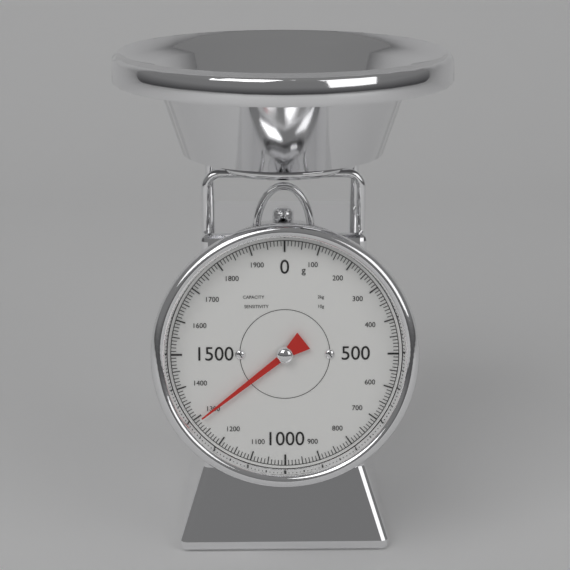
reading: 1290 g
